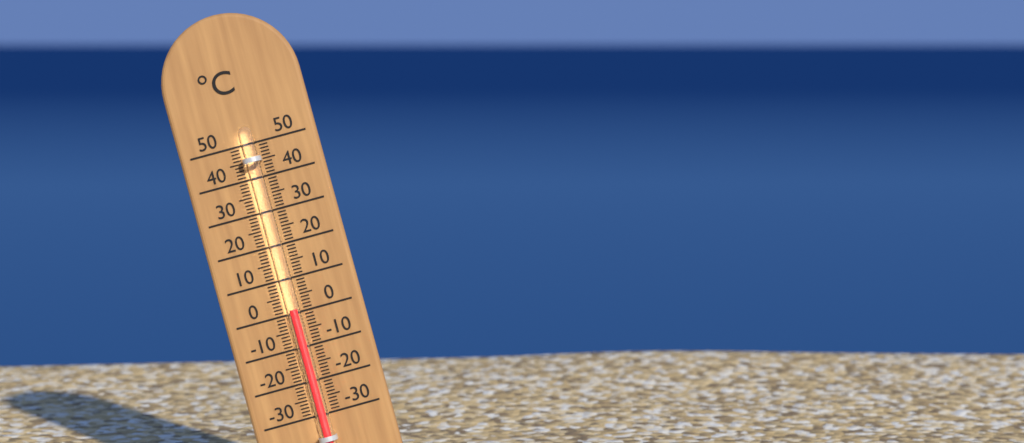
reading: 1 °C
